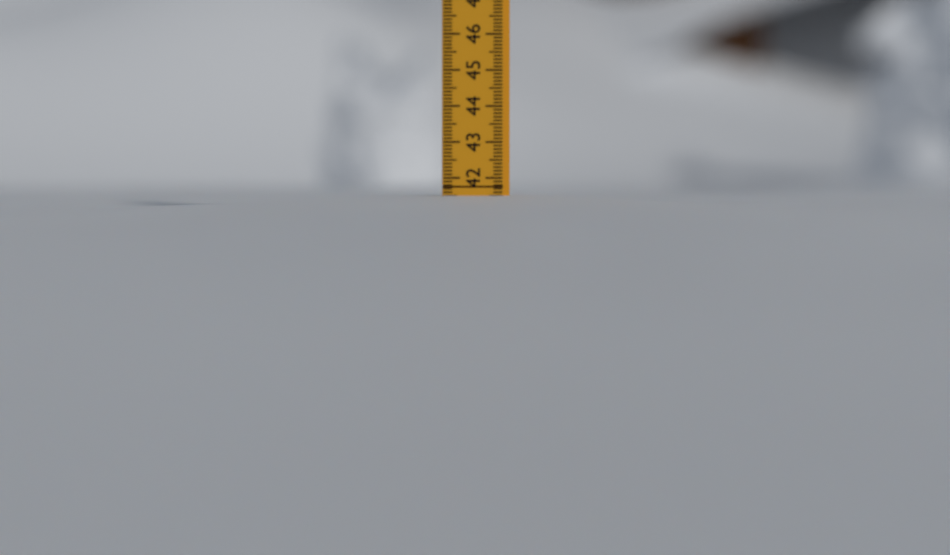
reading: 41.5 (no unit)
